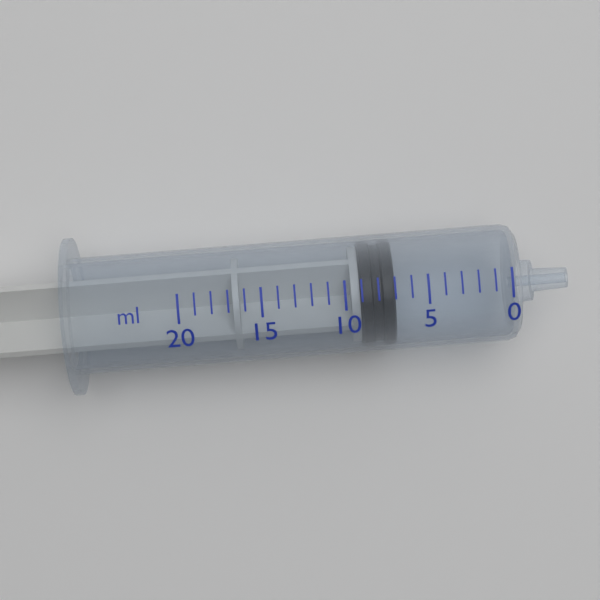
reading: 7 ml
